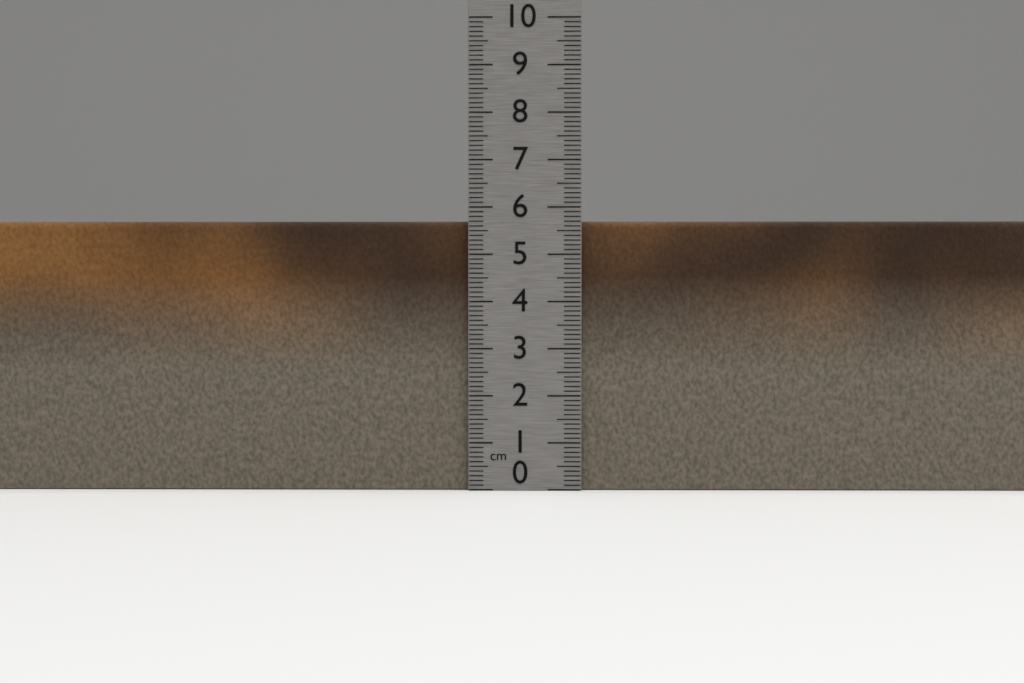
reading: 5.7 cm
